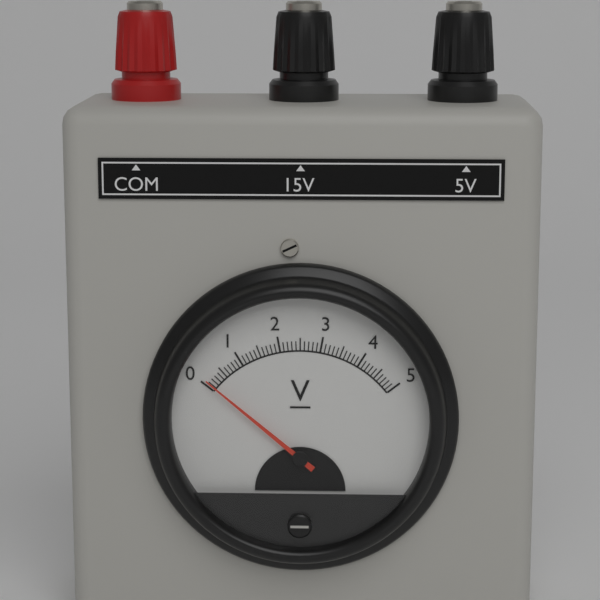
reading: 0.1 V
